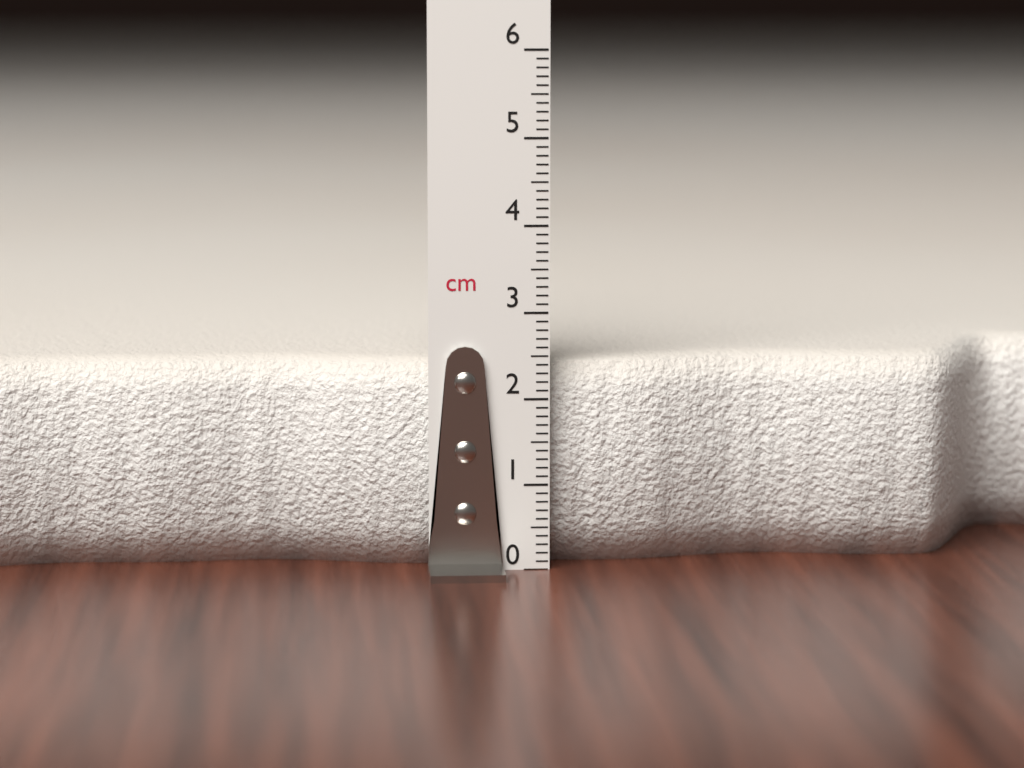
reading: 2.4 cm
